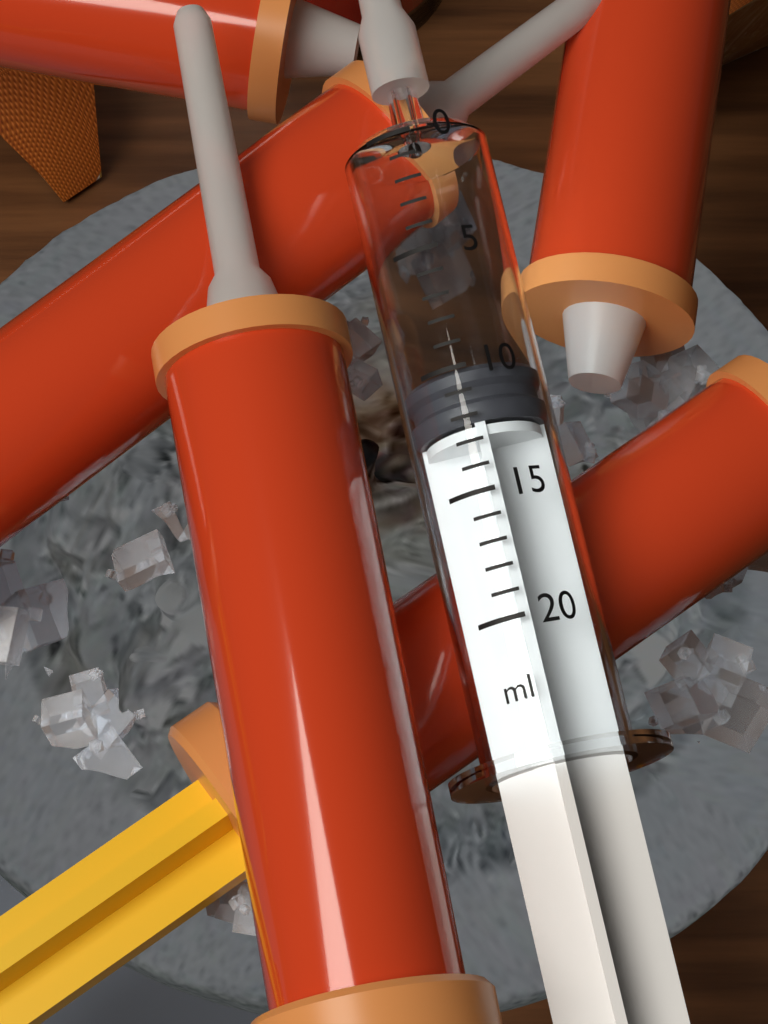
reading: 10 ml
